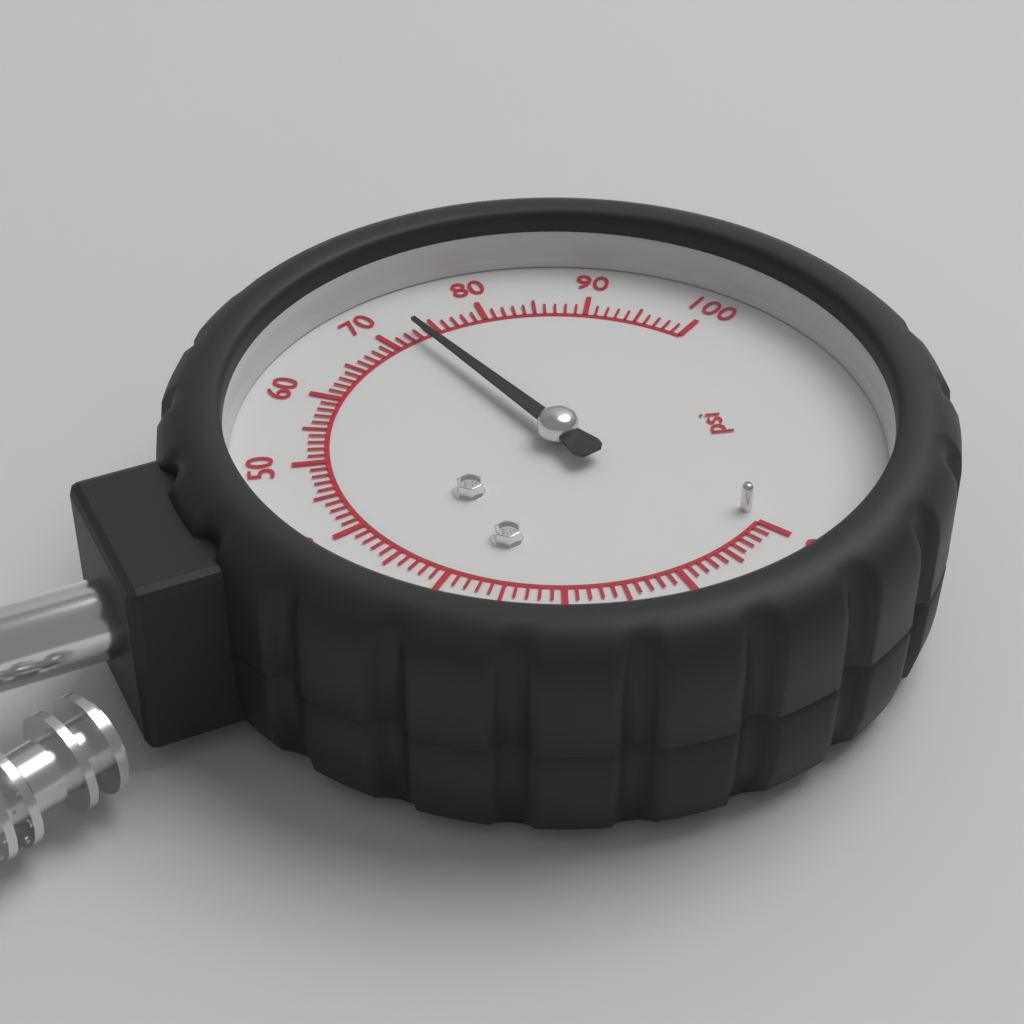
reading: 73 psi
